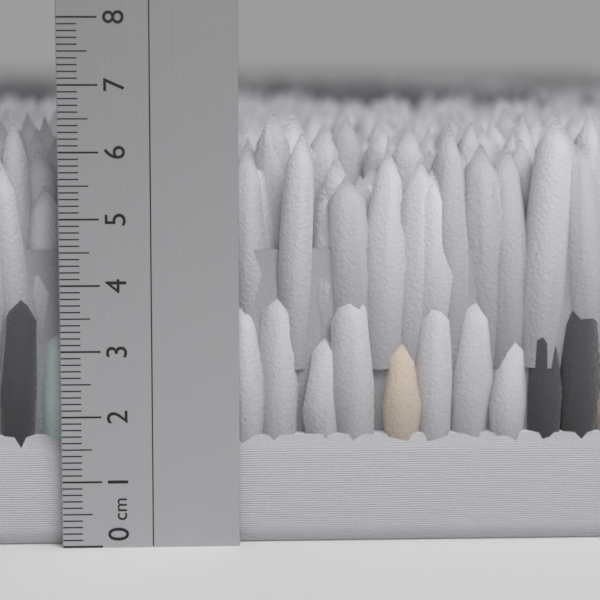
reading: 6.6 cm
